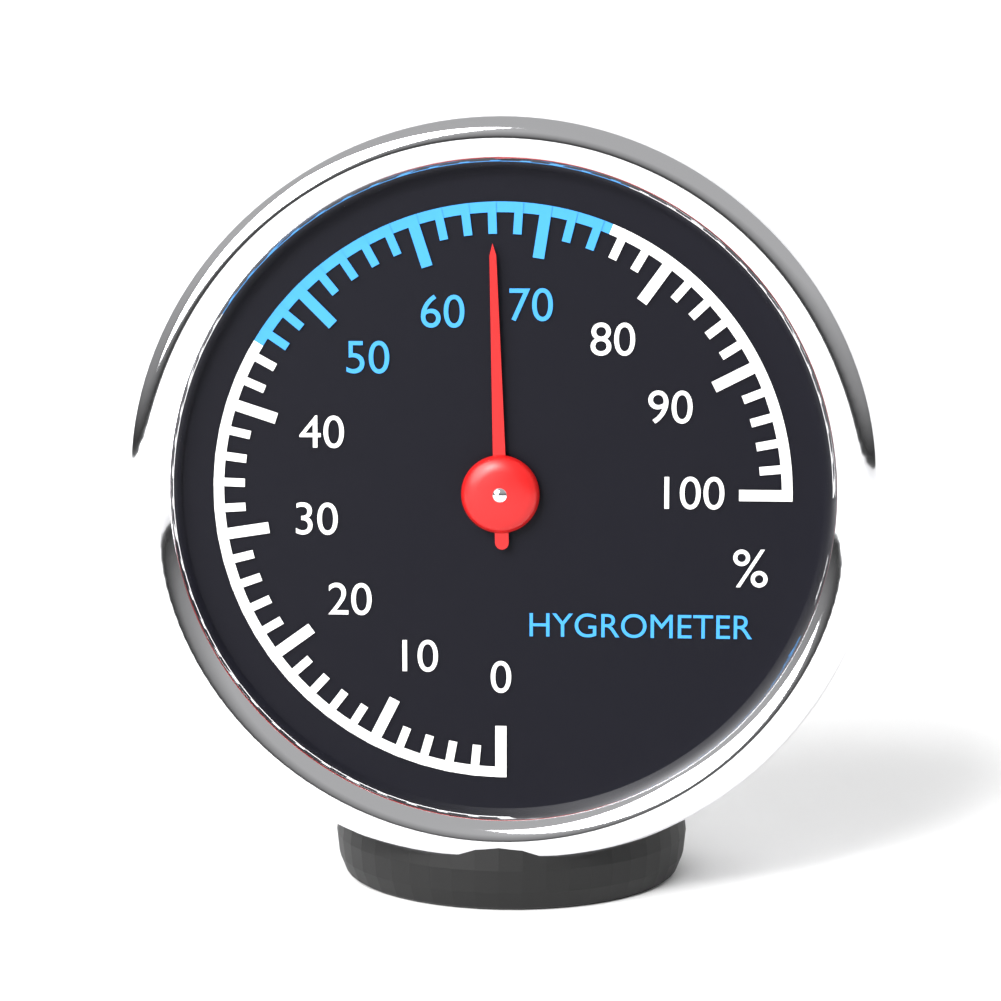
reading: 66 %
